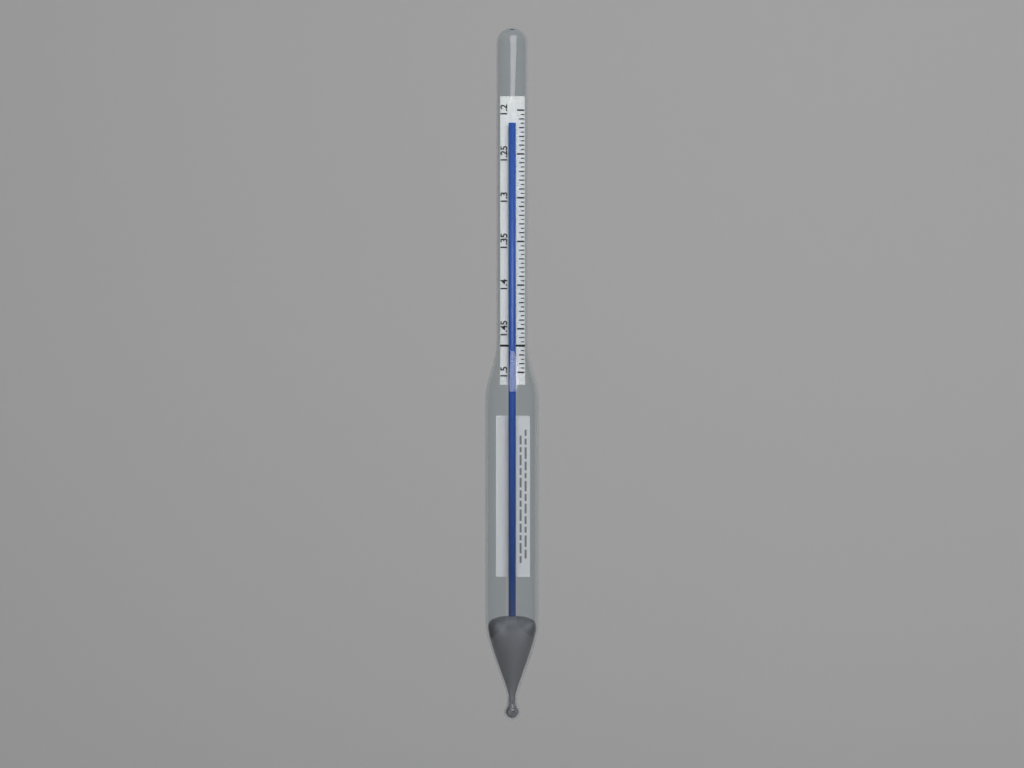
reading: 1.215 (no unit)
